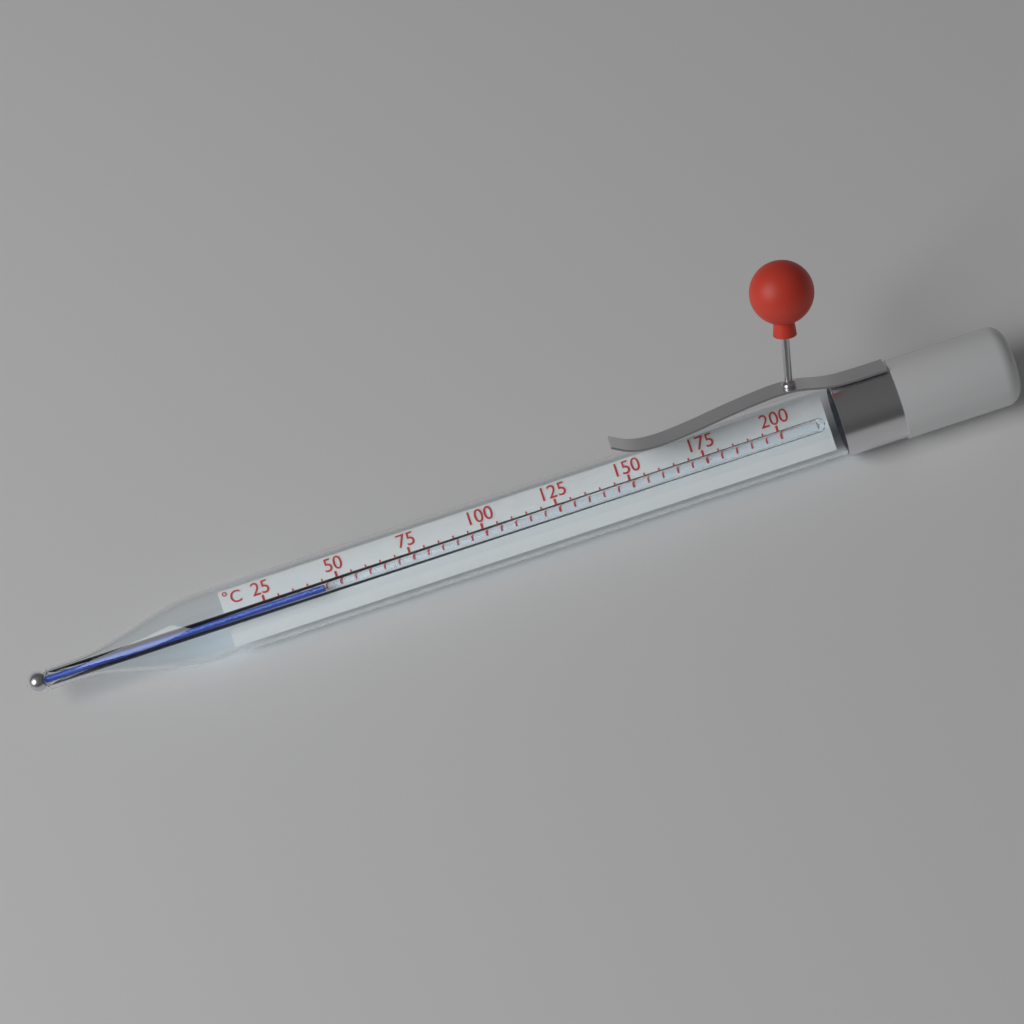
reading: 45 °C
